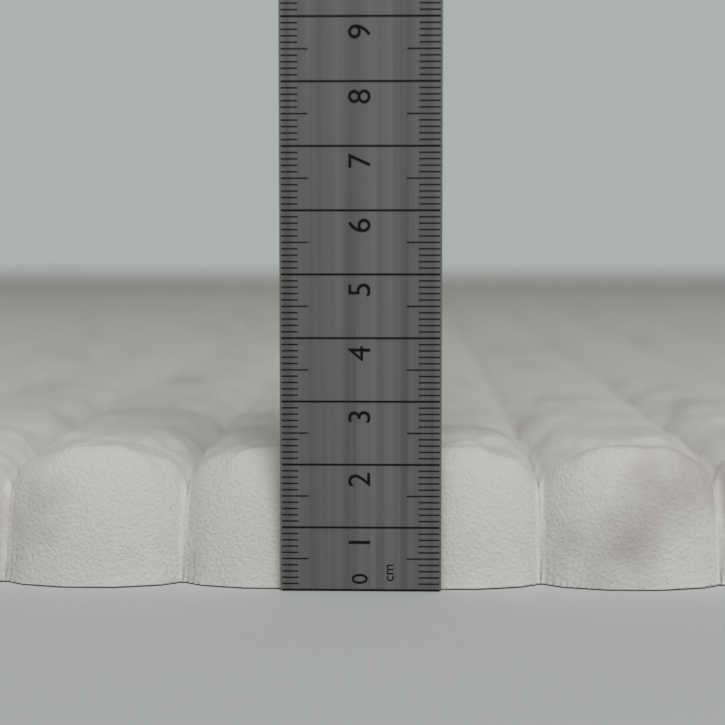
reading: 2.2 cm
